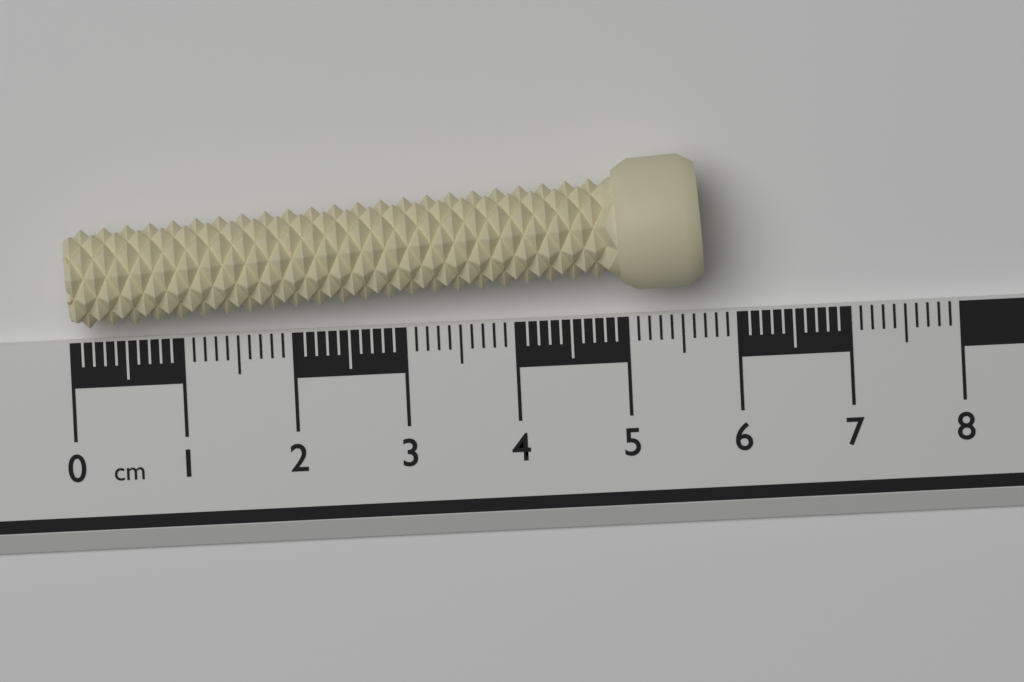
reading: 5.7 cm
